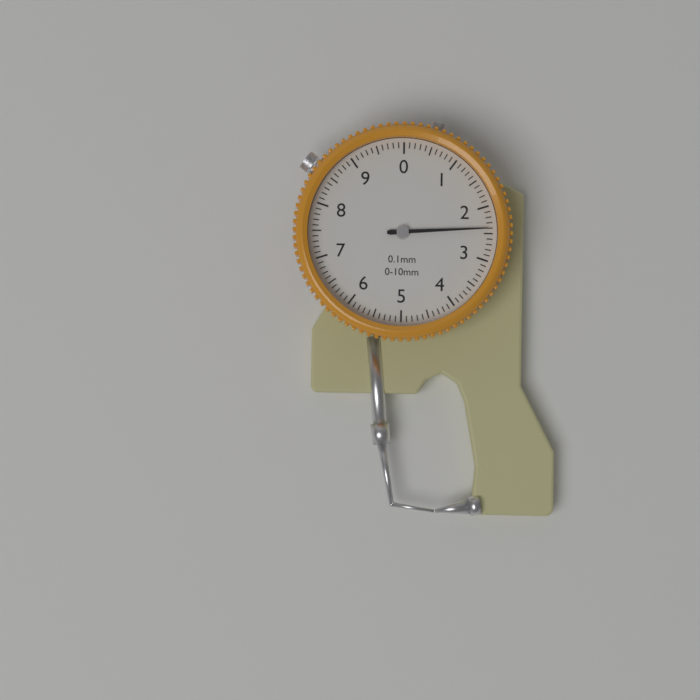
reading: 2.4 mm
